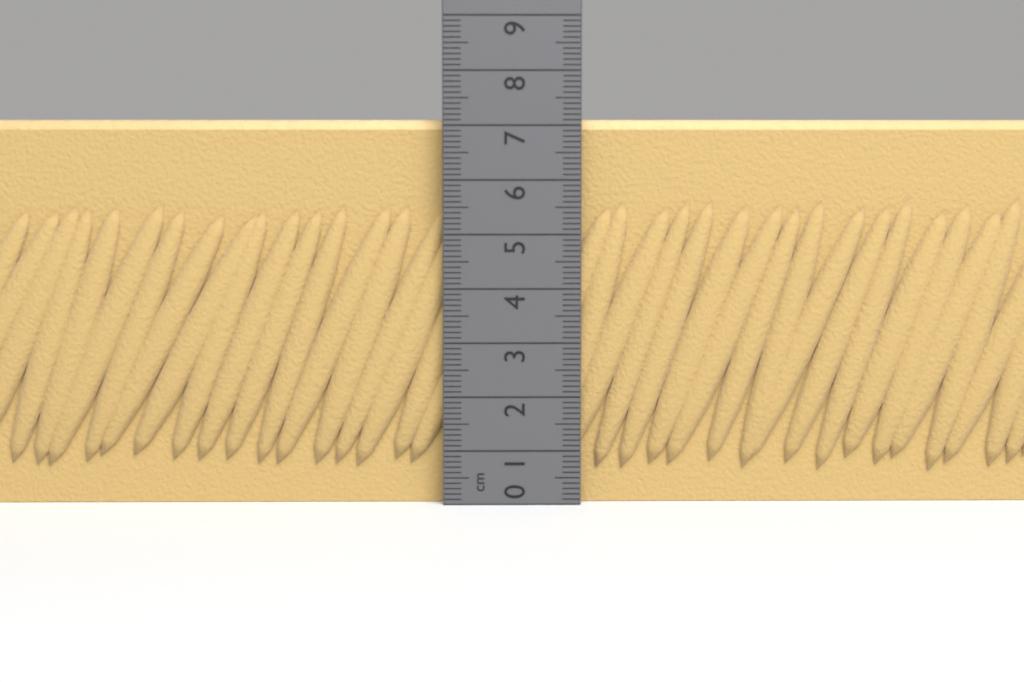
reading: 7.1 cm
